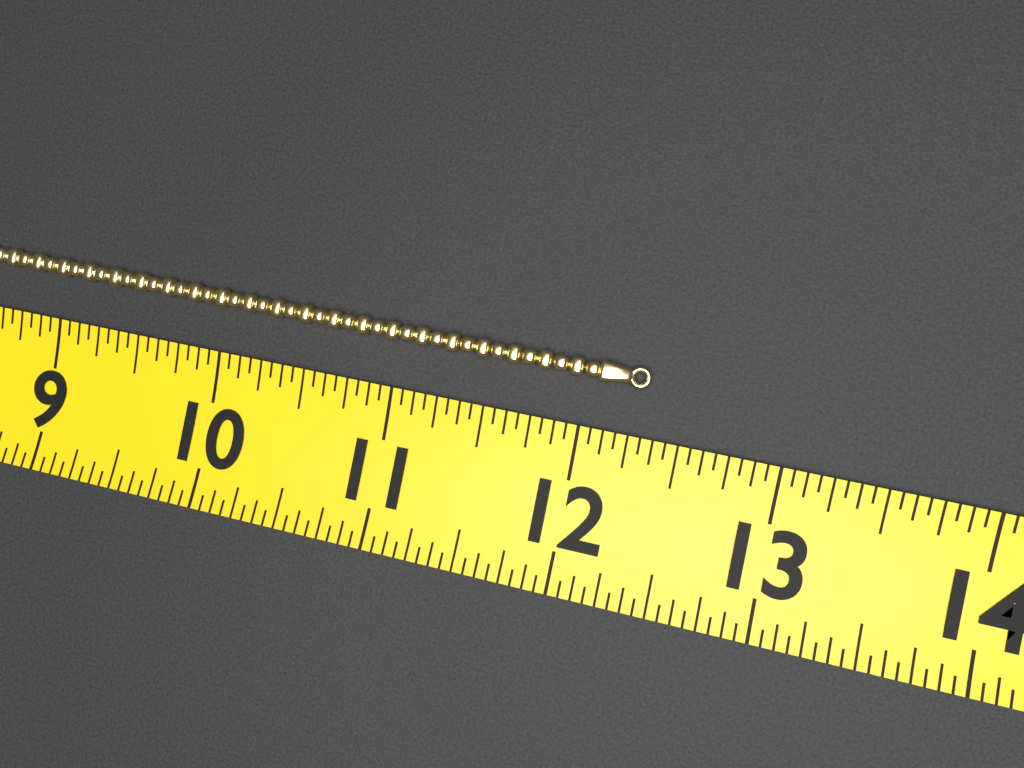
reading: 12.3125 (no unit)
